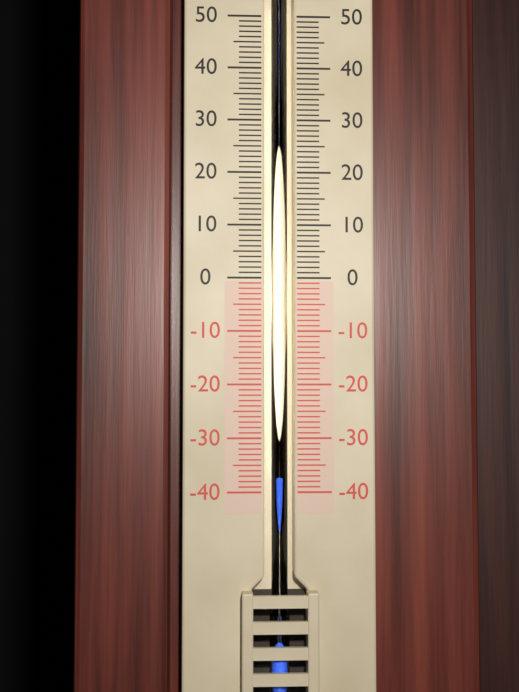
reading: -37 (no unit)
